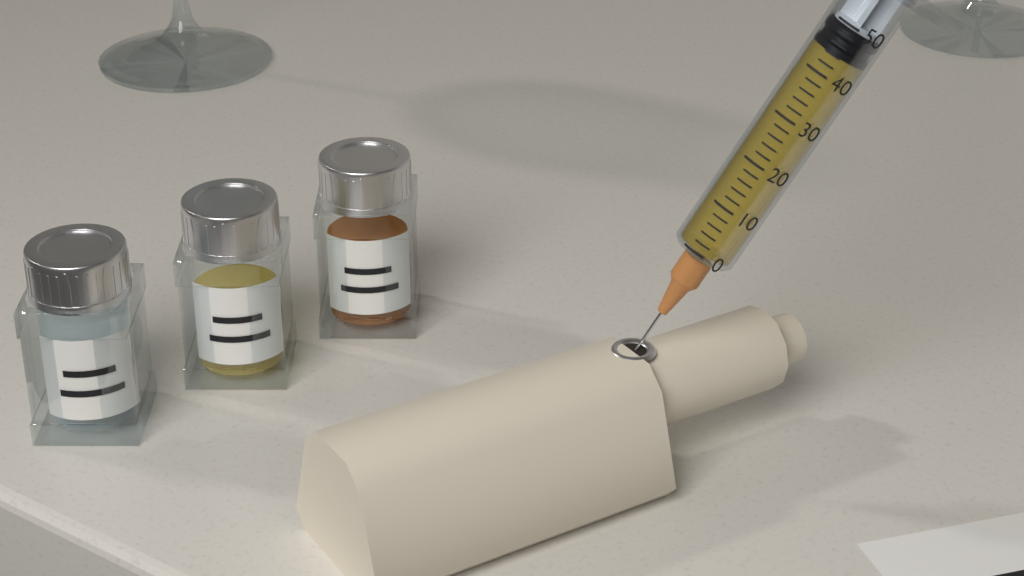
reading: 44 (no unit)
